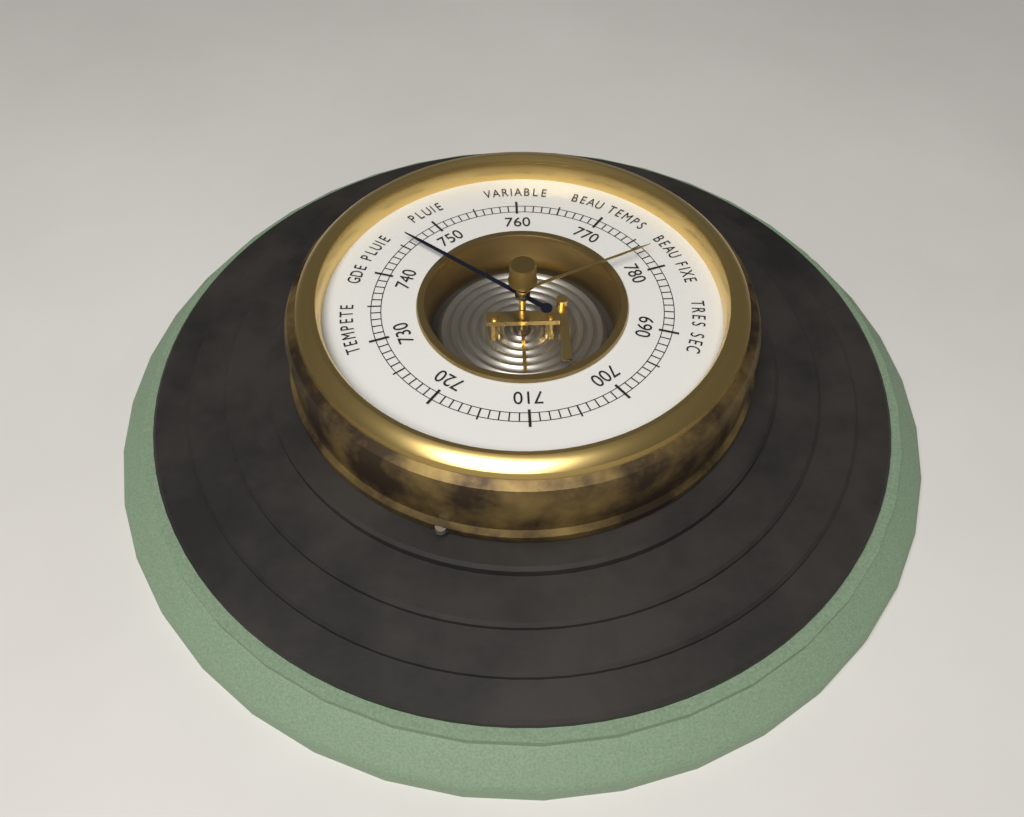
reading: 746 (no unit)
